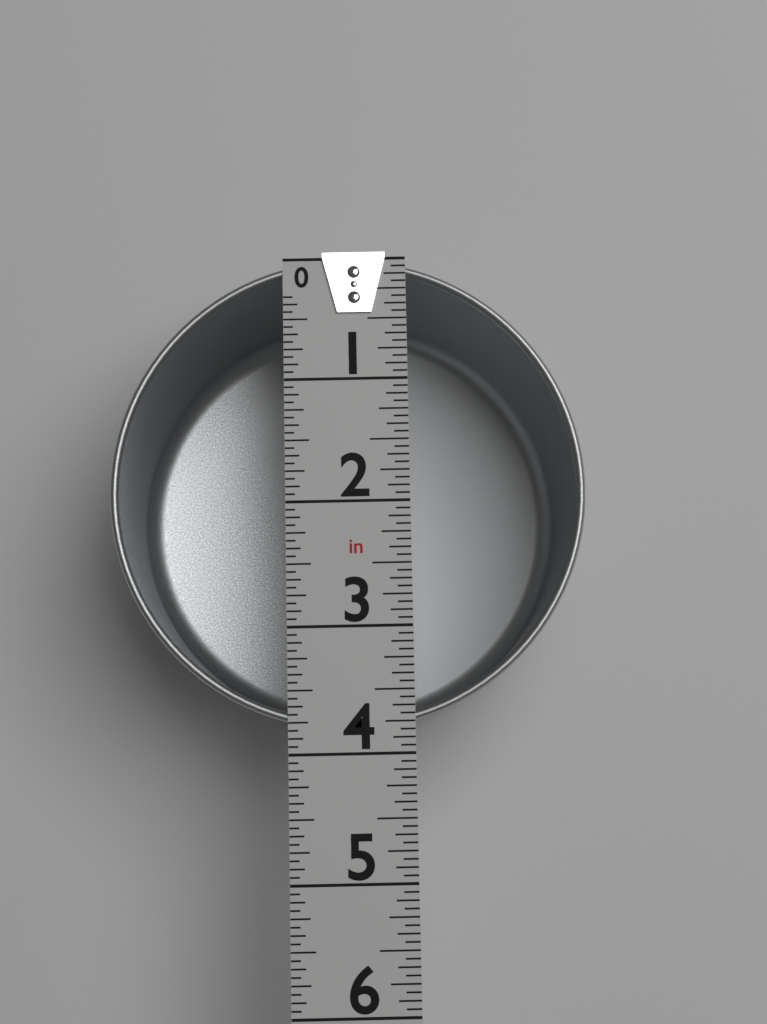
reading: 3.8125 in
